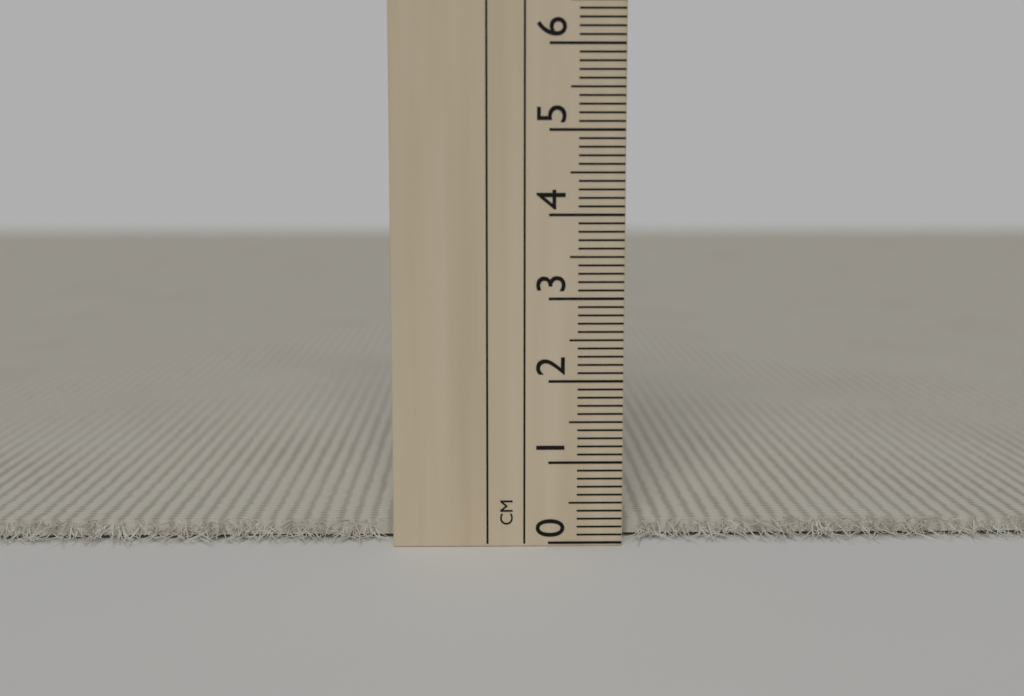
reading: 0.2 cm
